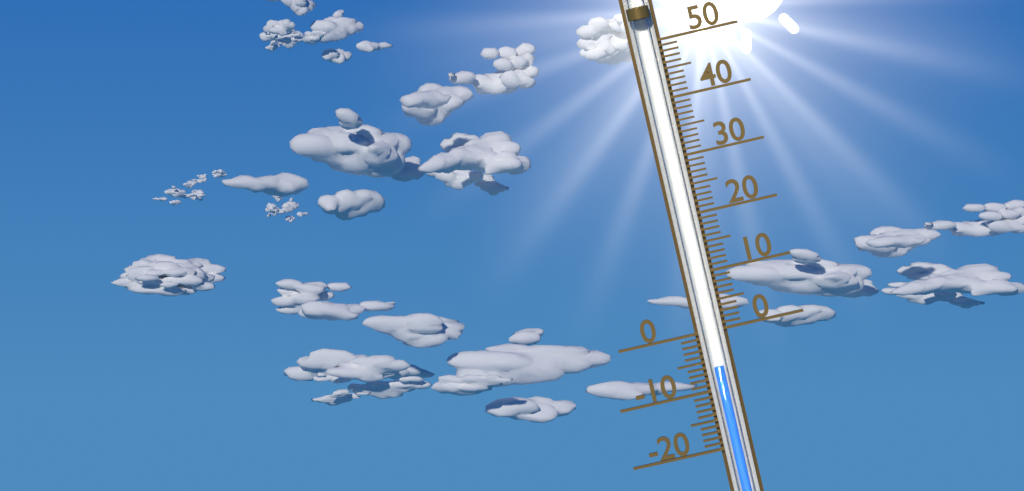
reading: -6 (no unit)
